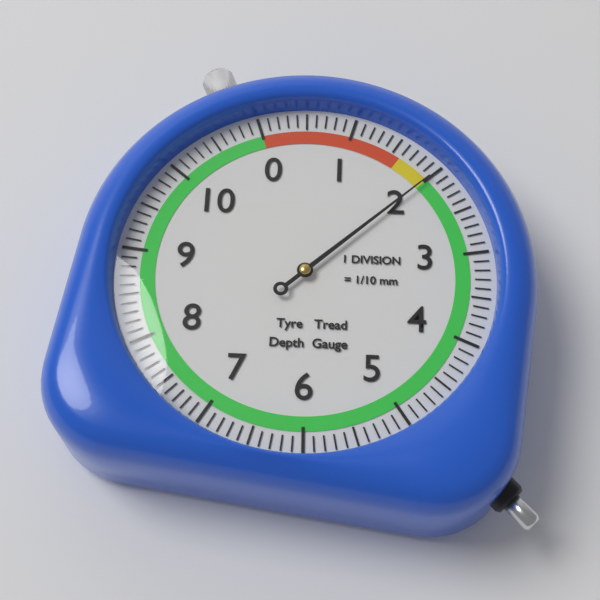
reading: 2.0 mm
